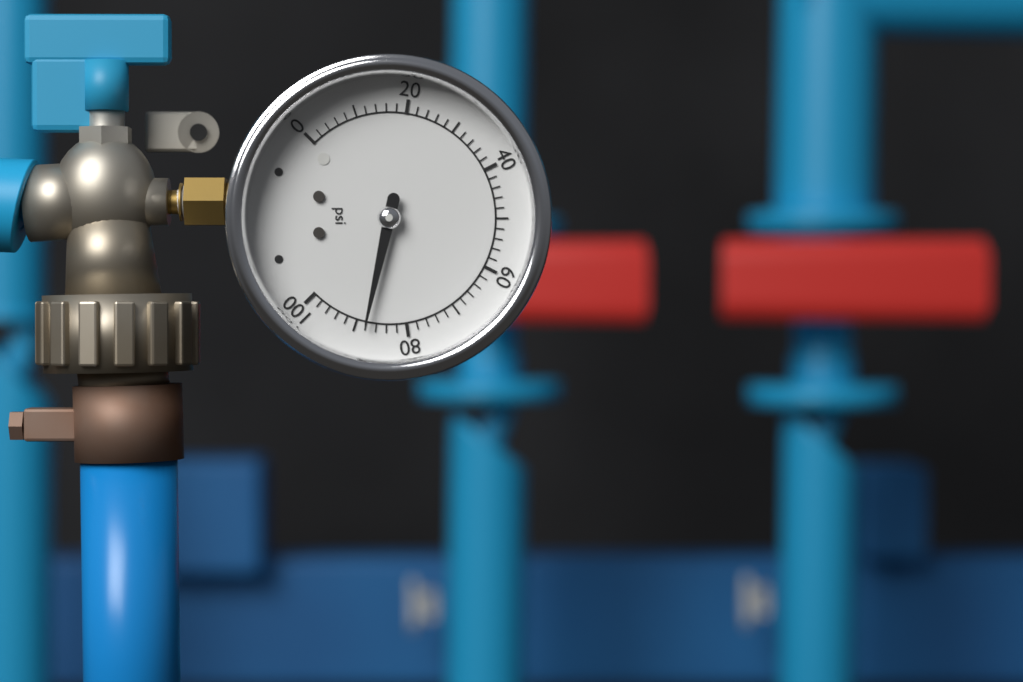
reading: 88 psi
